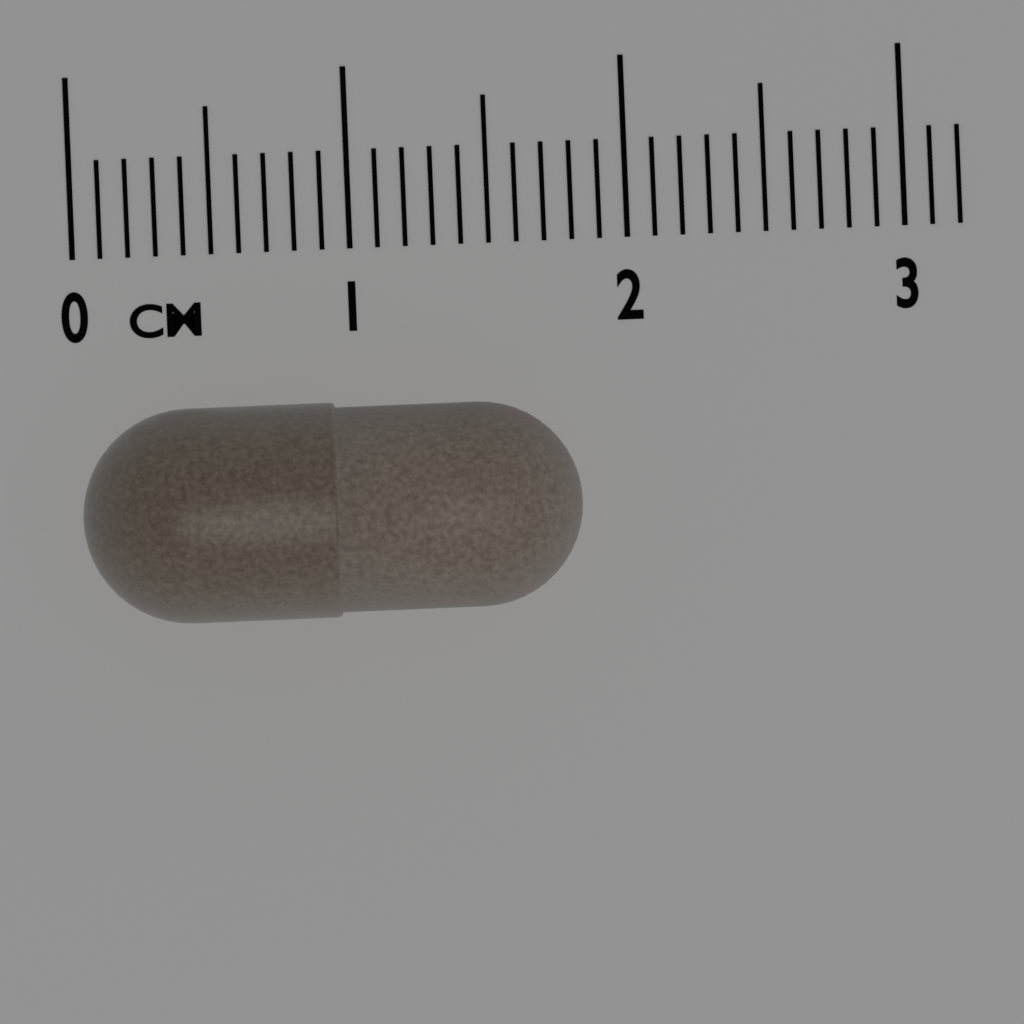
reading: 1.8 cm
